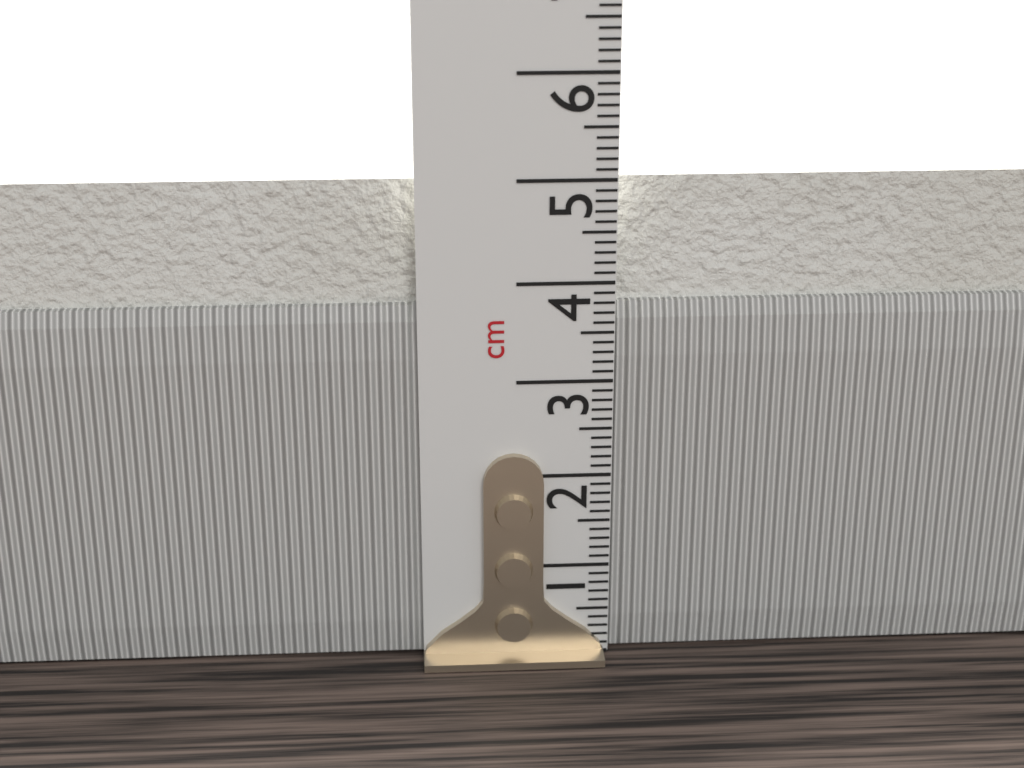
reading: 5.0 cm
